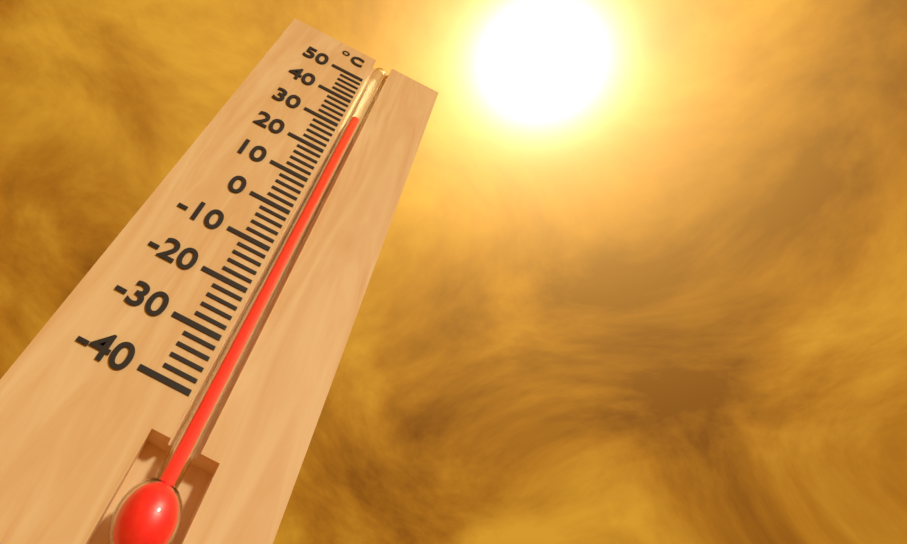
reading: 34 °C
